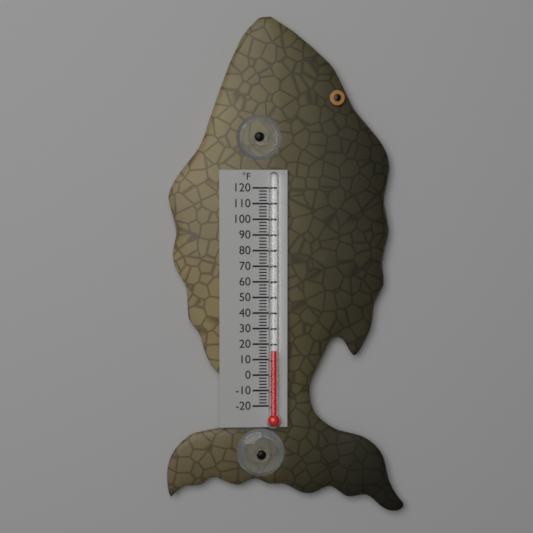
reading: 16 °F
